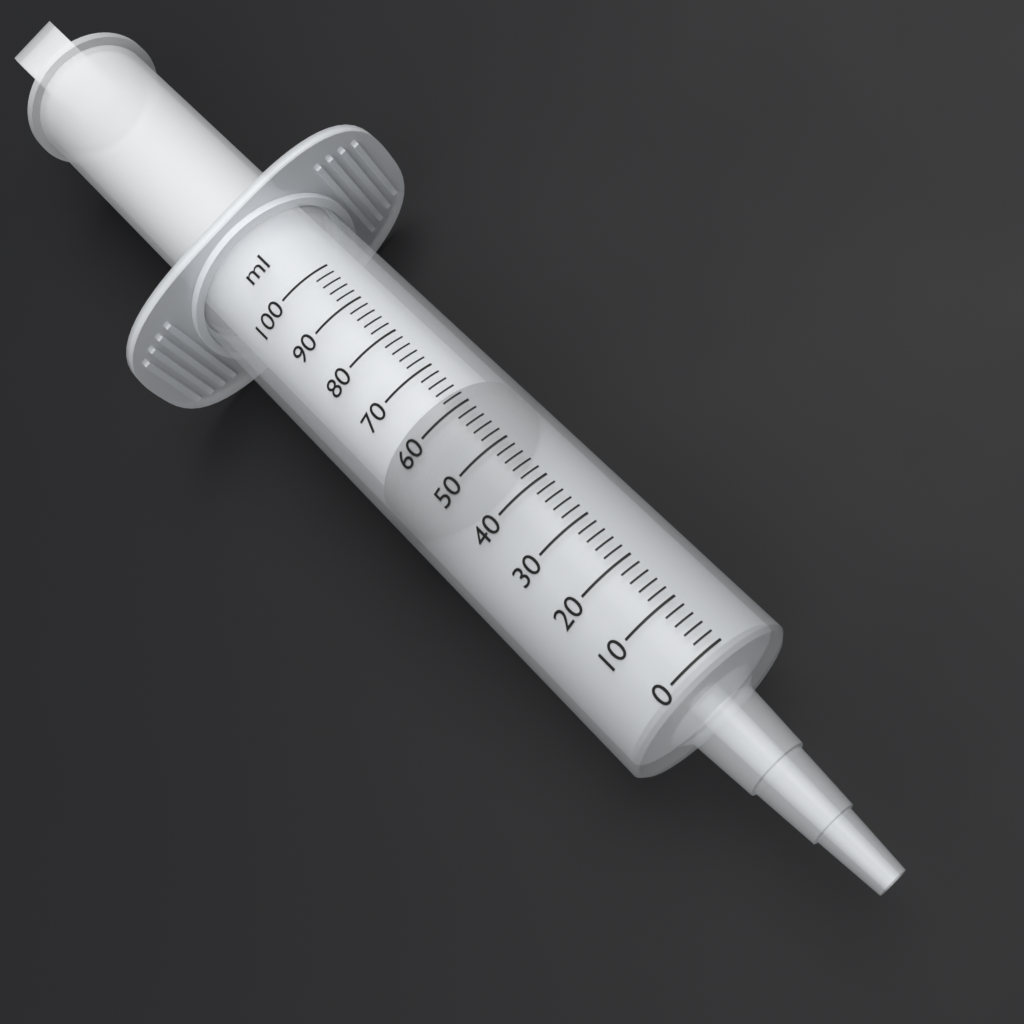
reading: 56 ml
